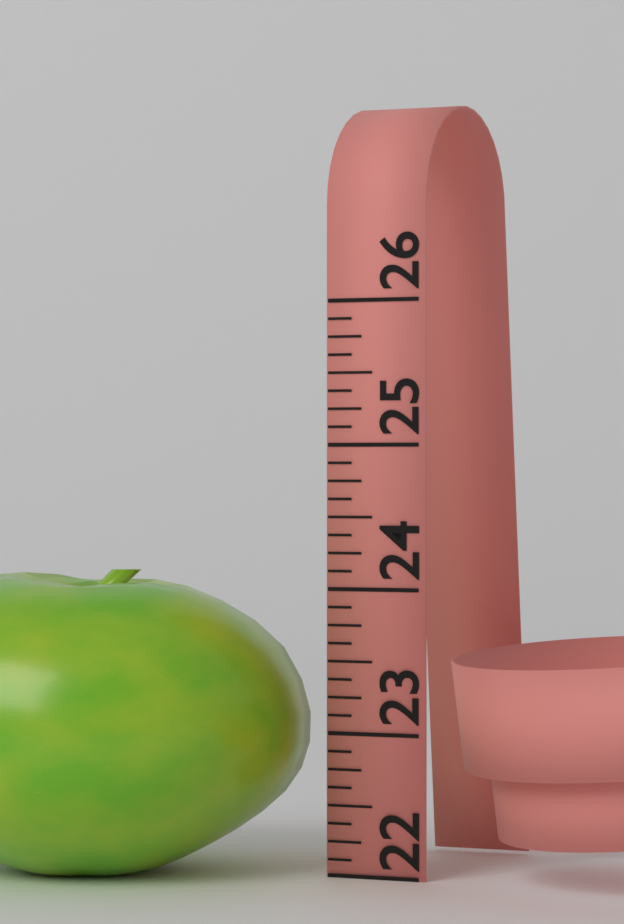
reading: 24.125 (no unit)
